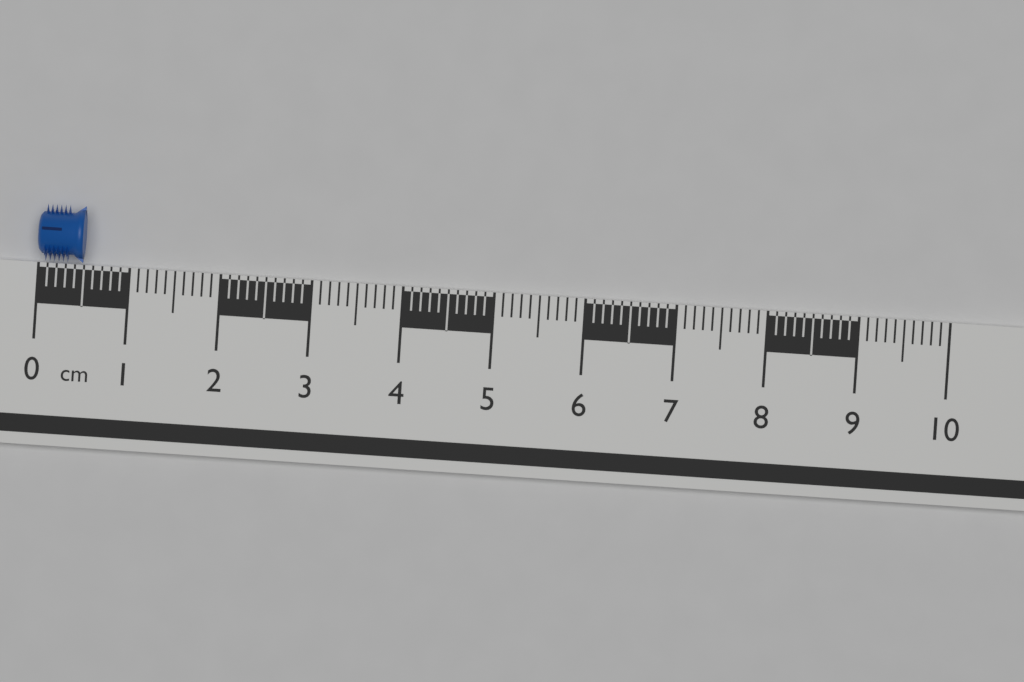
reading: 0.5 cm
